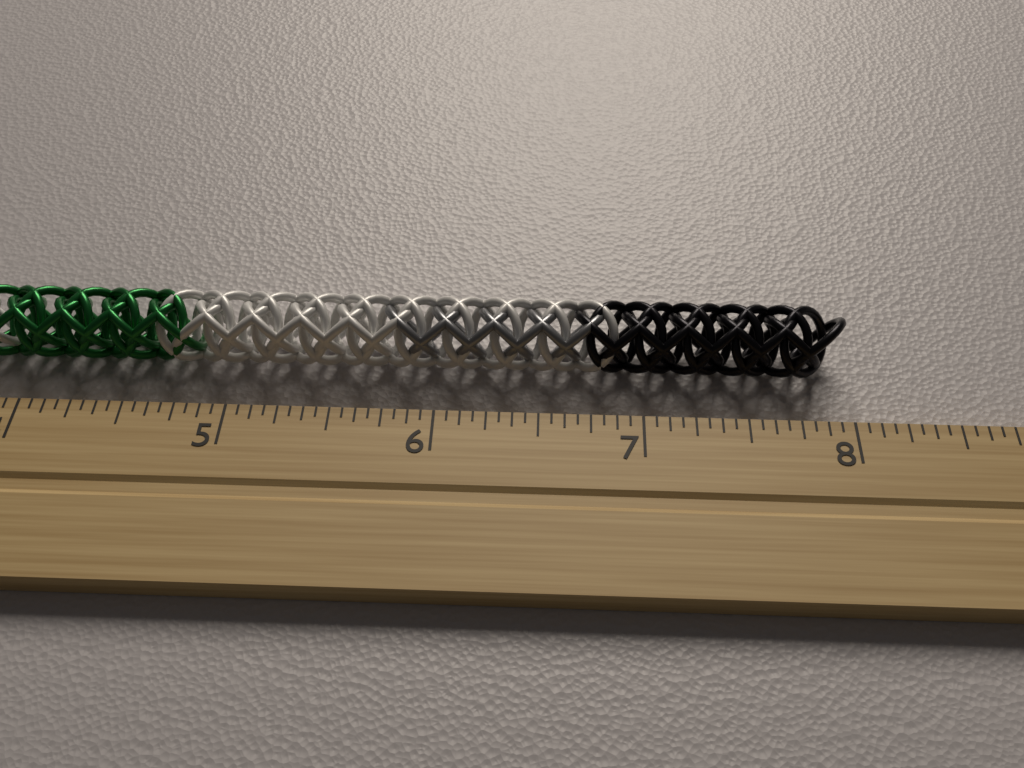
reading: 8.0000 inch
